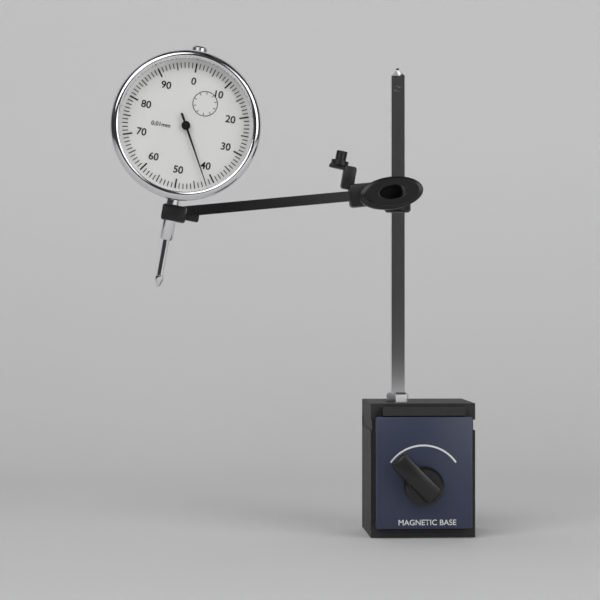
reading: 0.42 mm
